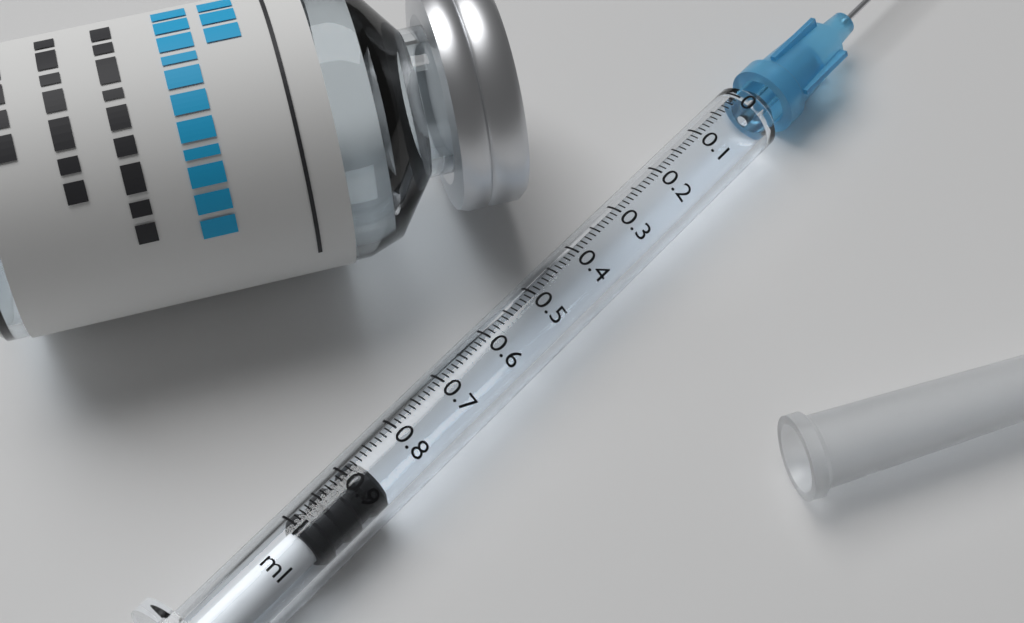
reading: 0.87 ml
